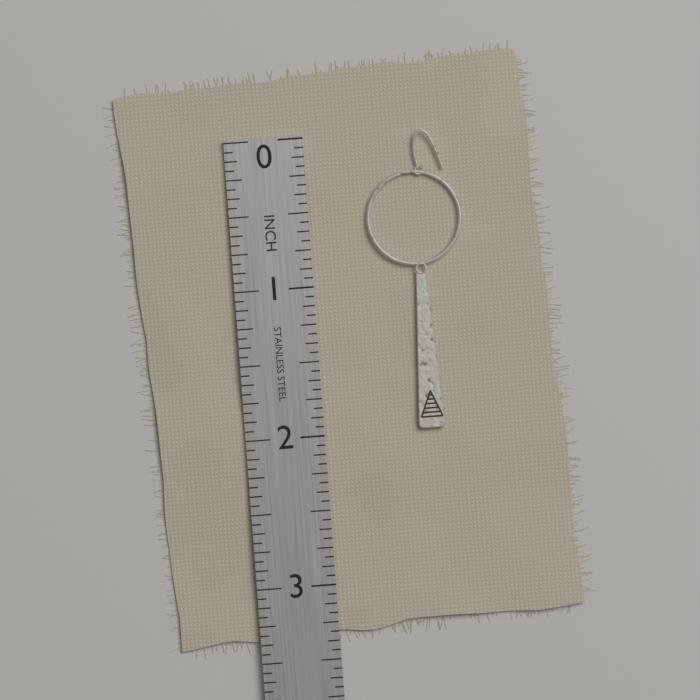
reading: 2.0000 in
